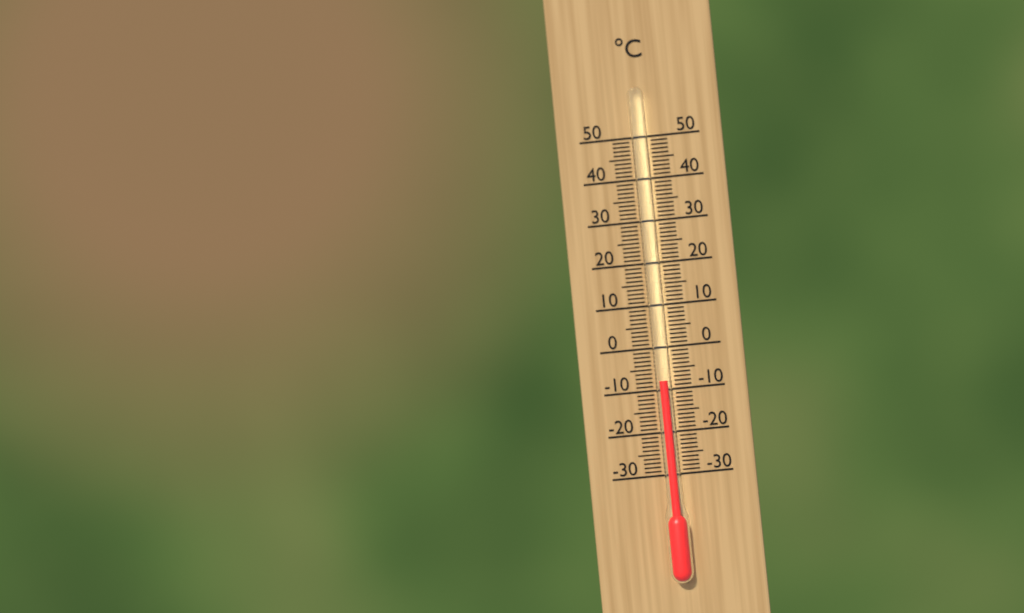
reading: -8 °C
